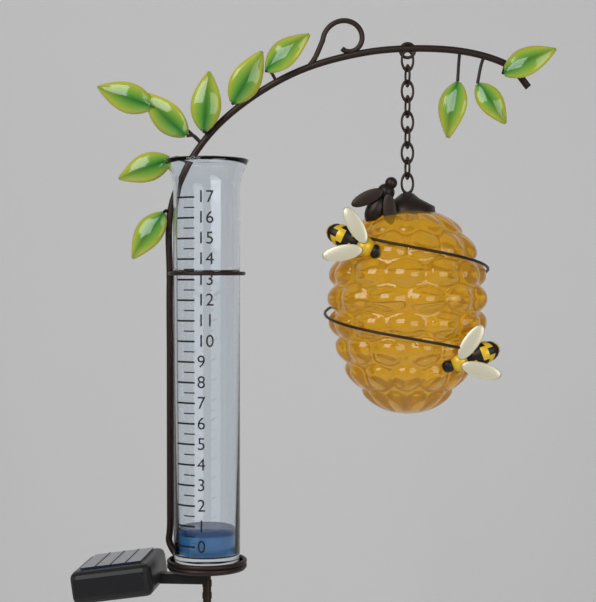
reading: 0.5 (no unit)
